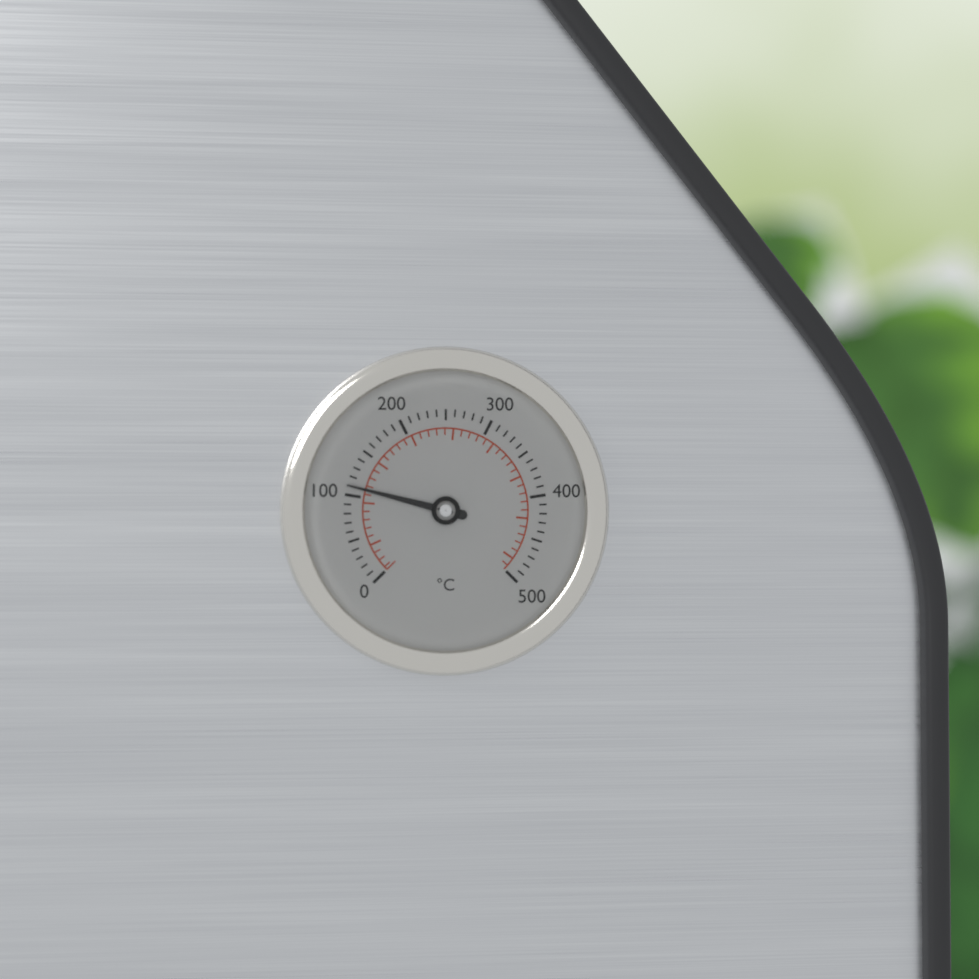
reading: 110 °C
